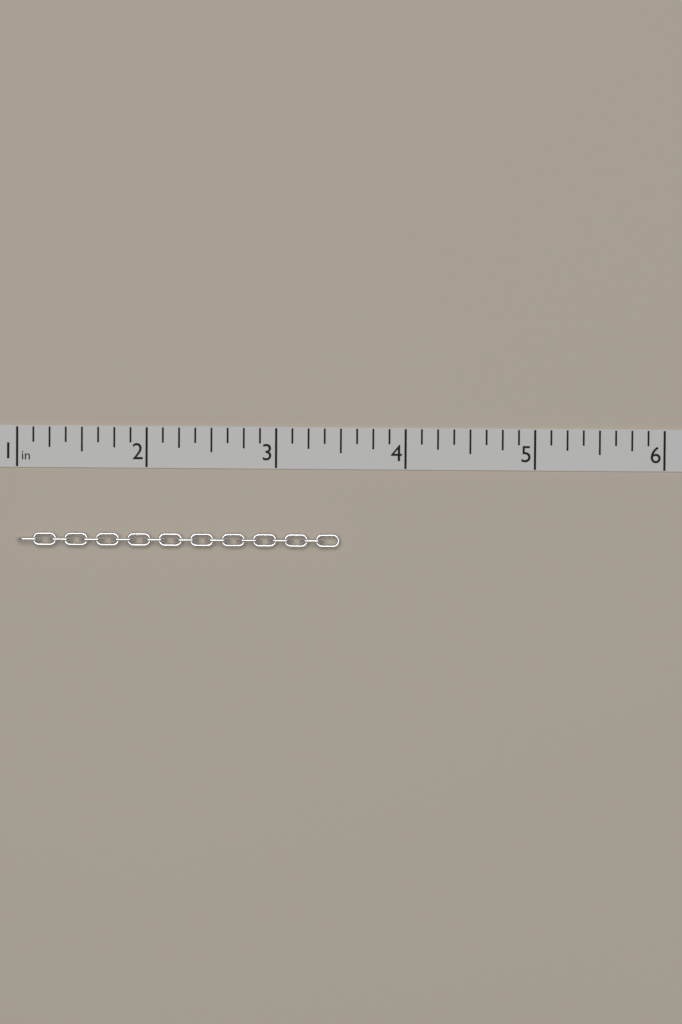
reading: 3.500 in
